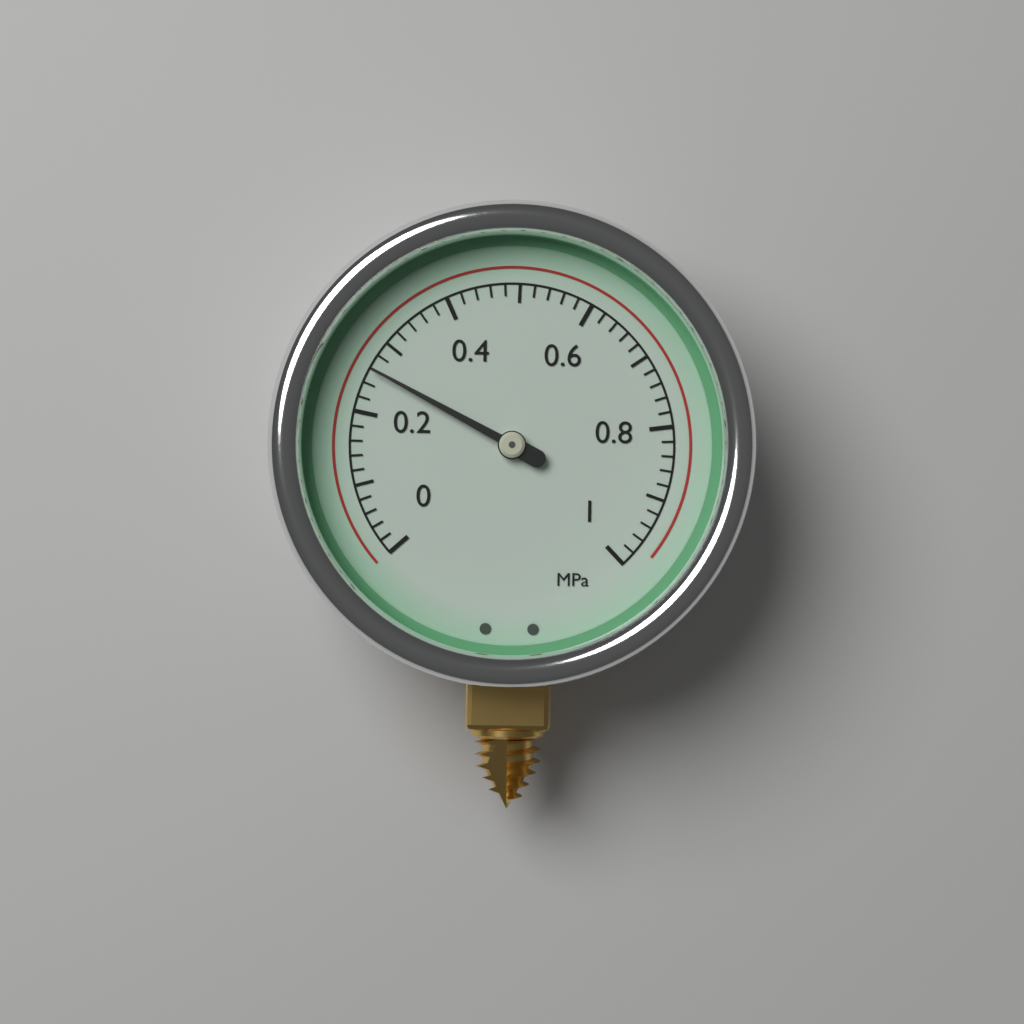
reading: 0.26 MPa
